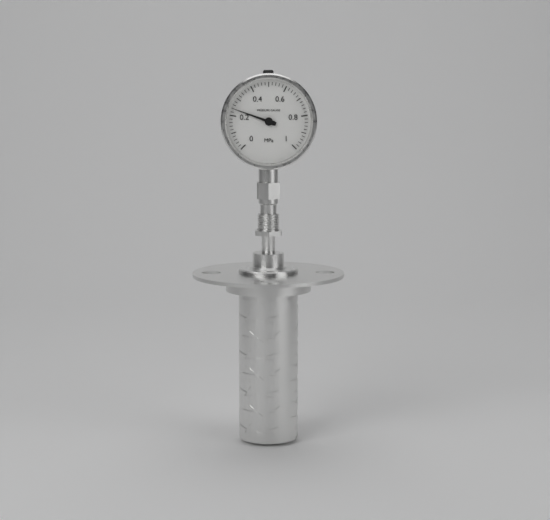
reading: 0.24 MPa
